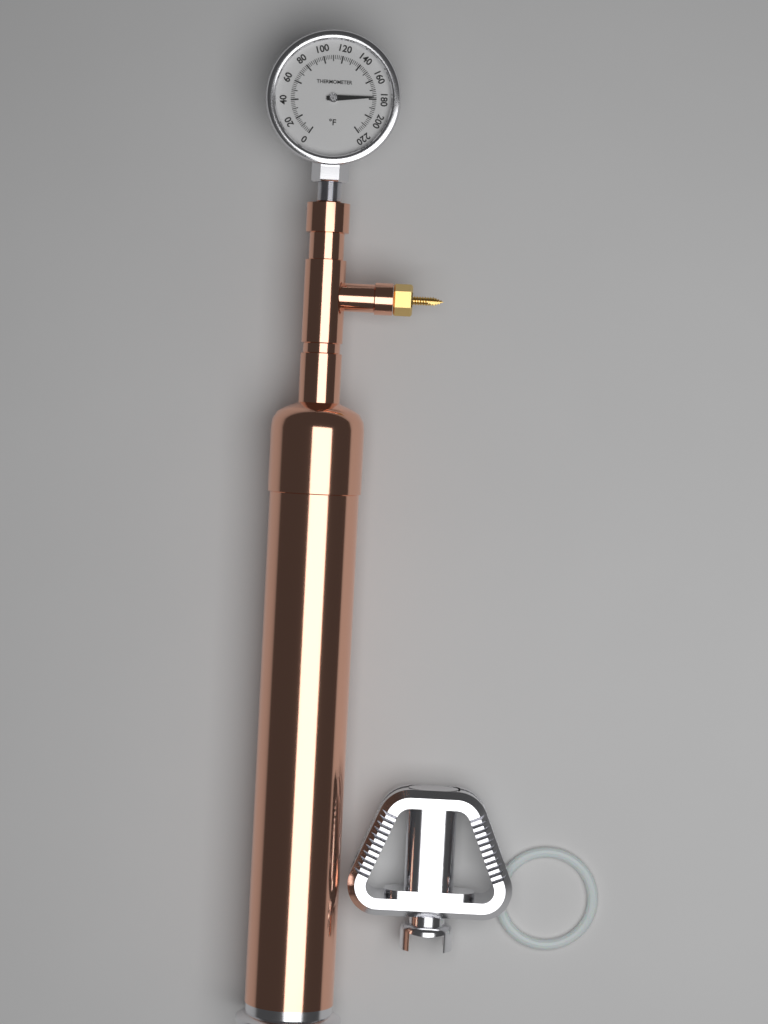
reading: 178 °F
